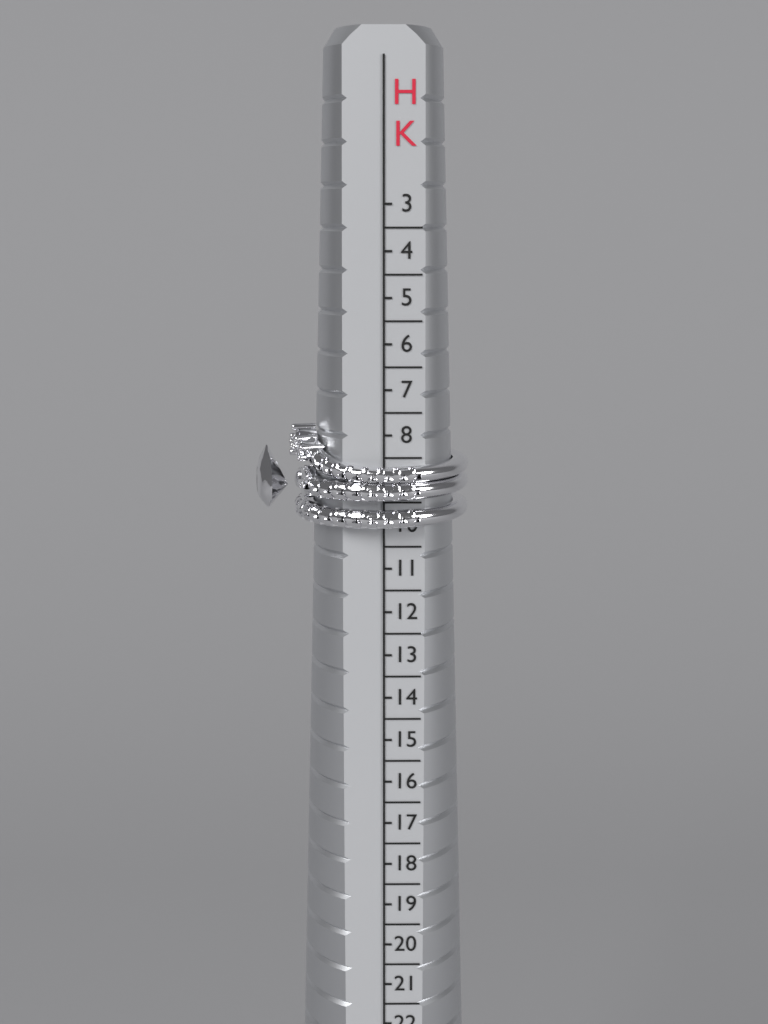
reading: 10.0 HK
